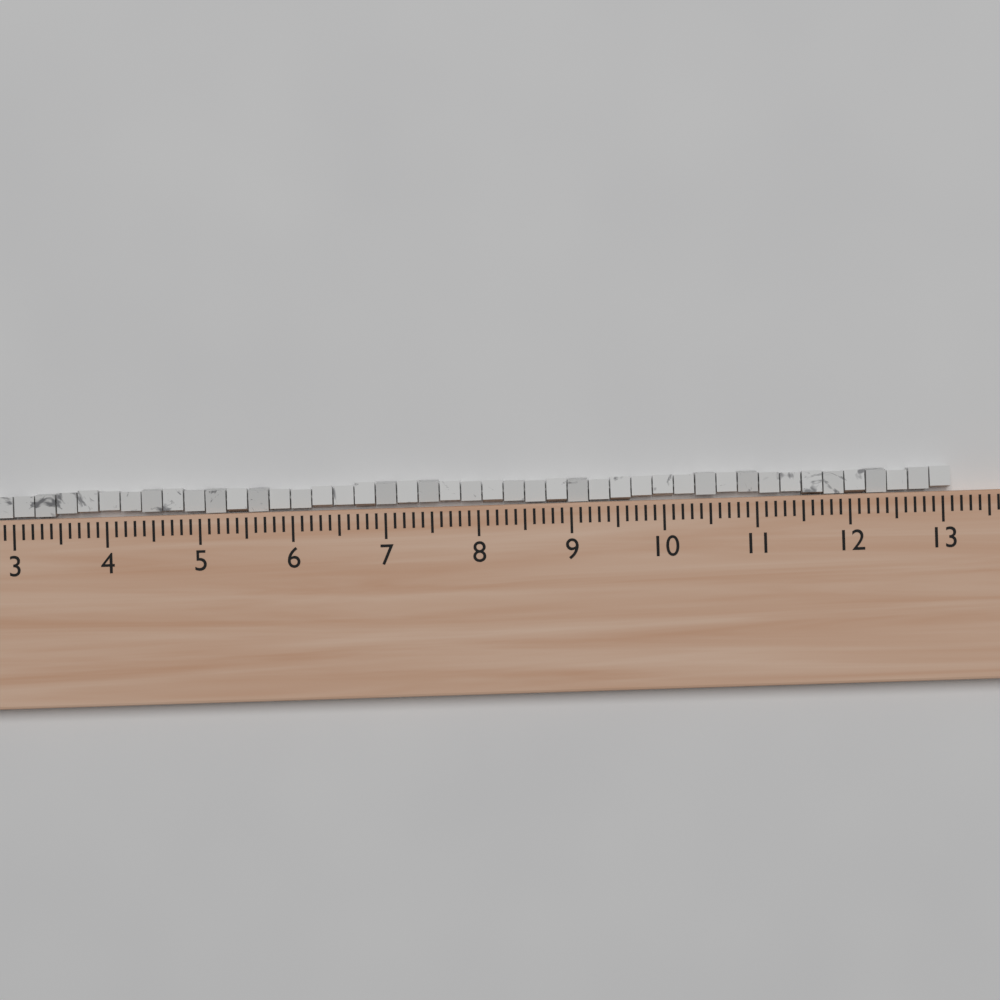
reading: 13.1 (no unit)
